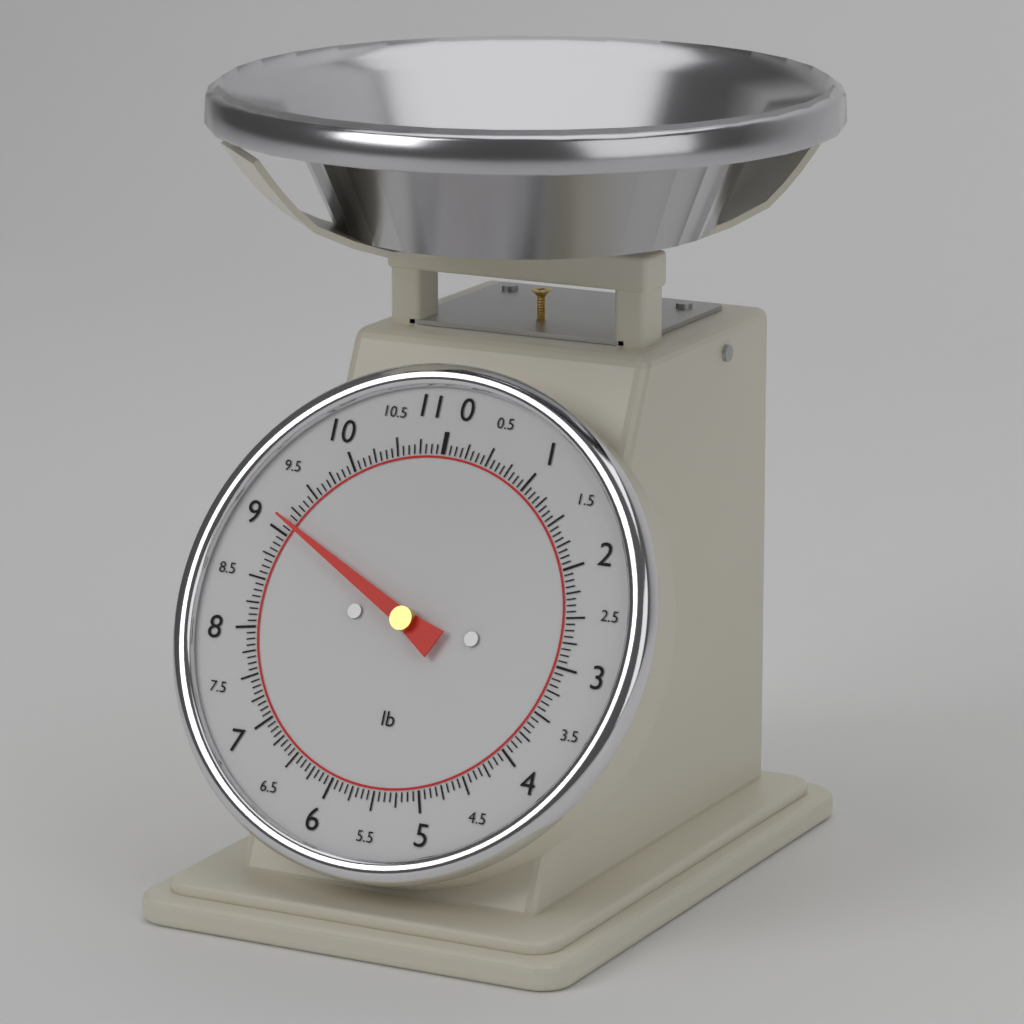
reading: 9.1250 lb
